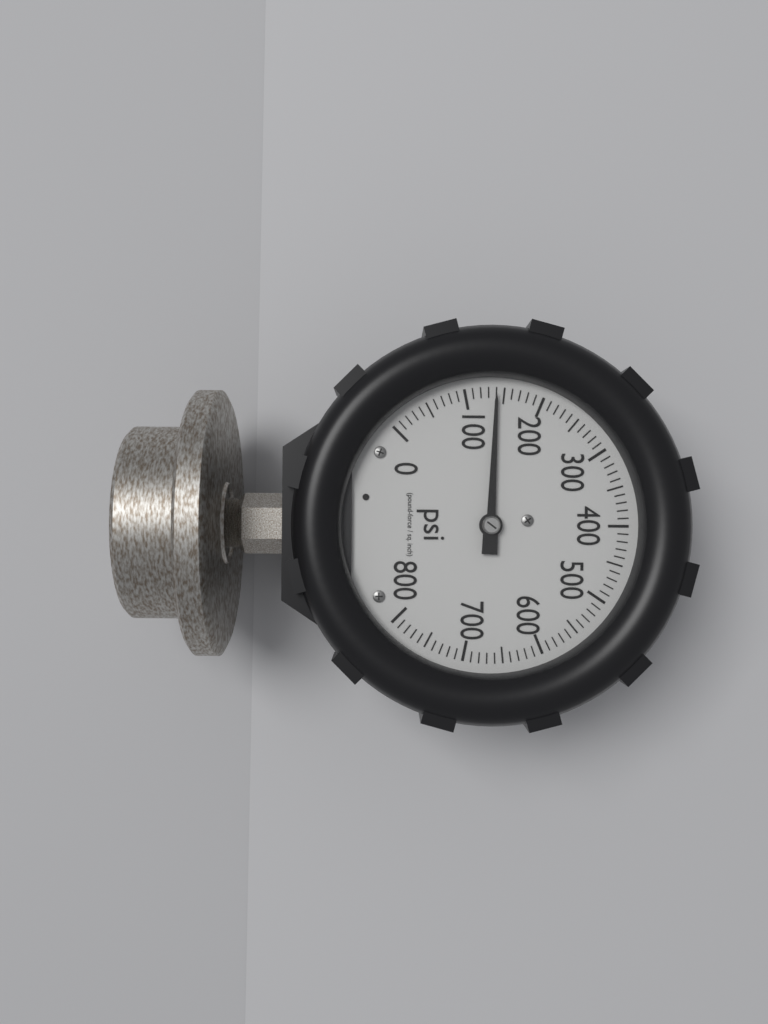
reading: 140 psi
